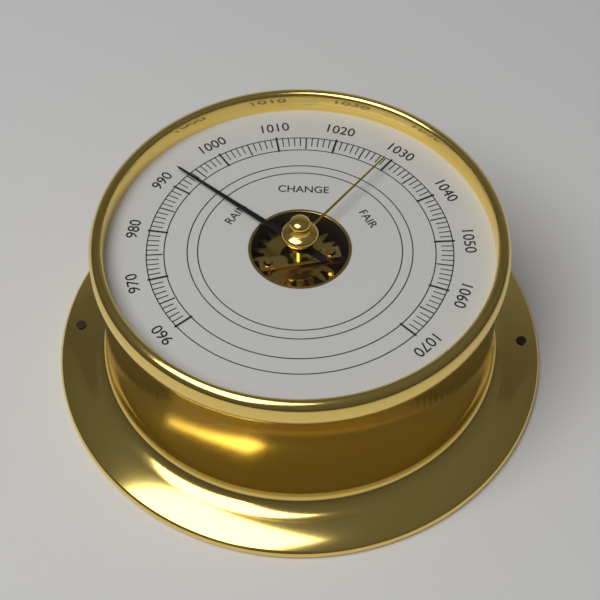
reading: 993 (no unit)
